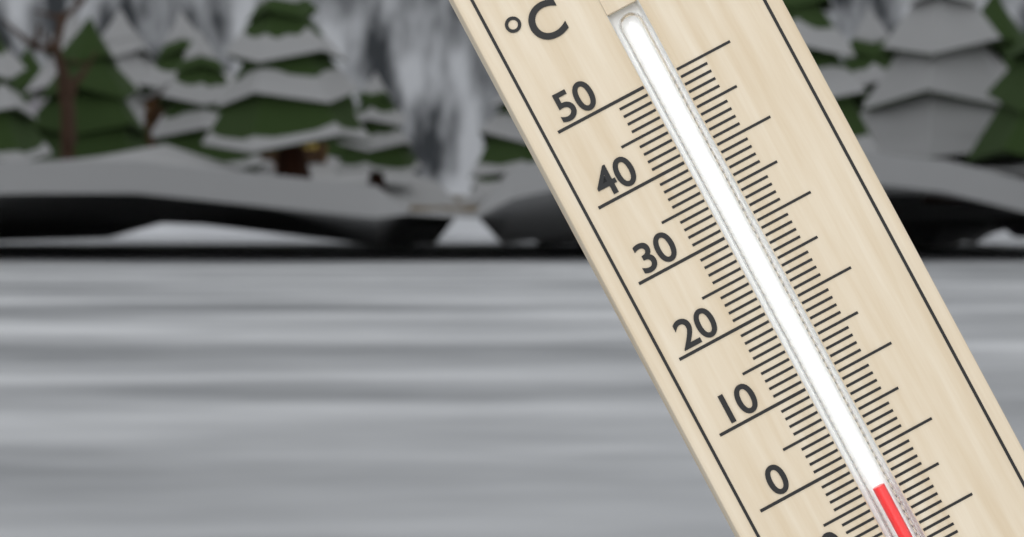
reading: -4 °C
